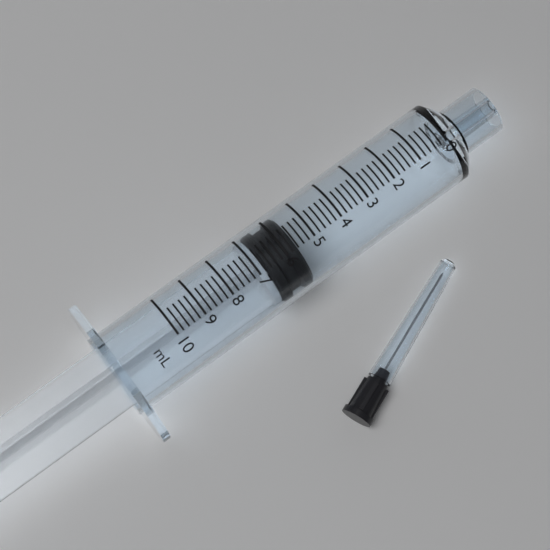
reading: 5.6 ml
